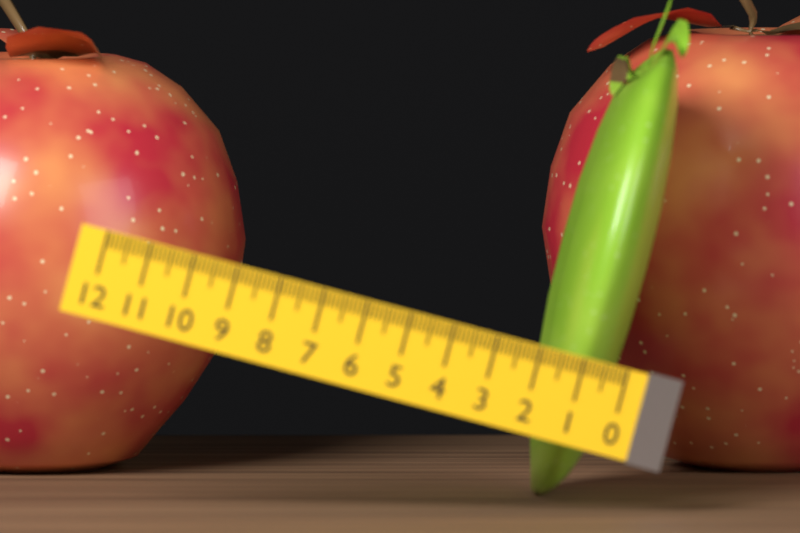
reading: 2.0 (no unit)
